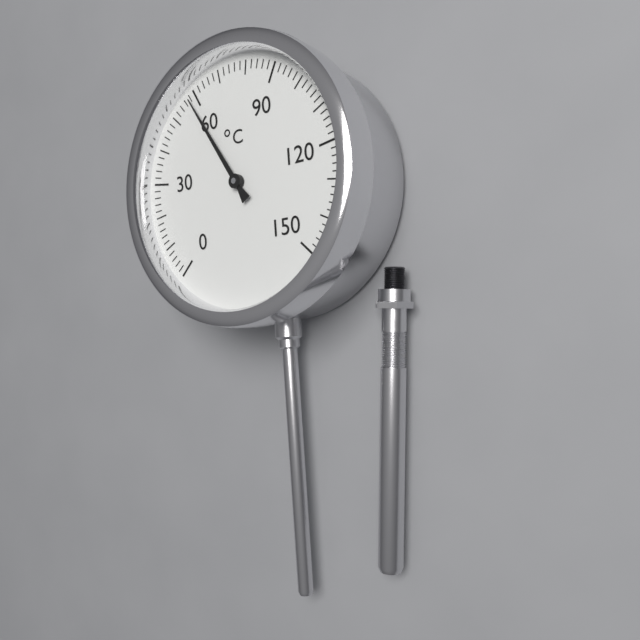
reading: 58 °C
